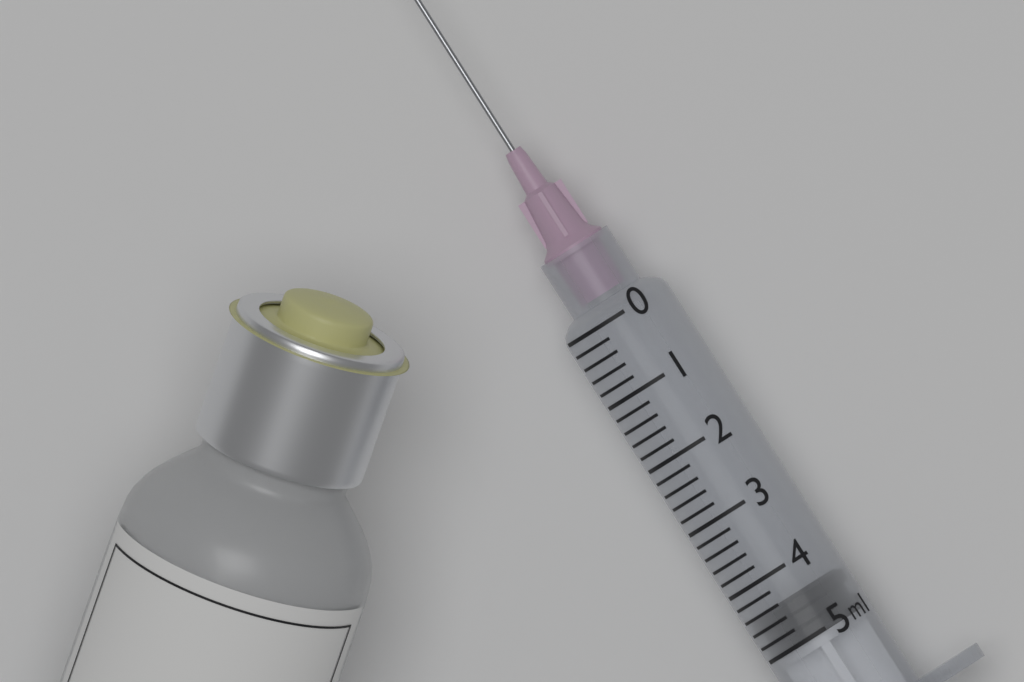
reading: 4.4 ml
